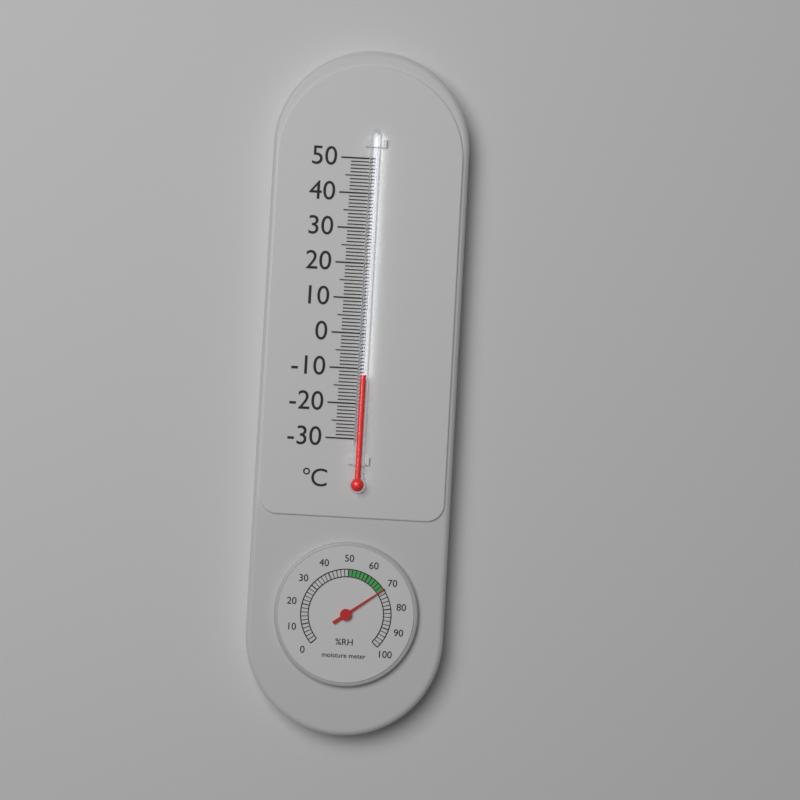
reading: -12 °C
